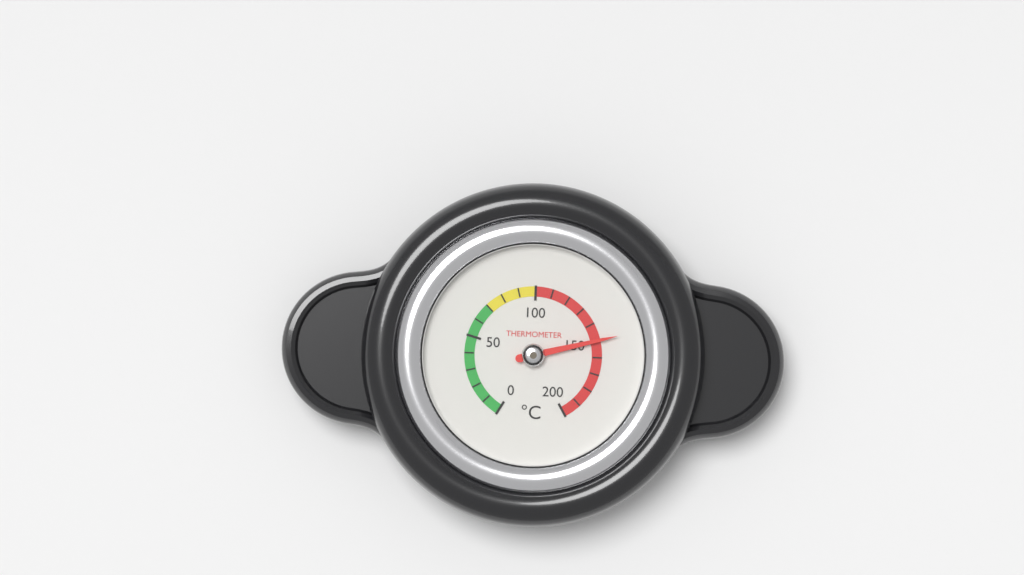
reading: 150 °C
